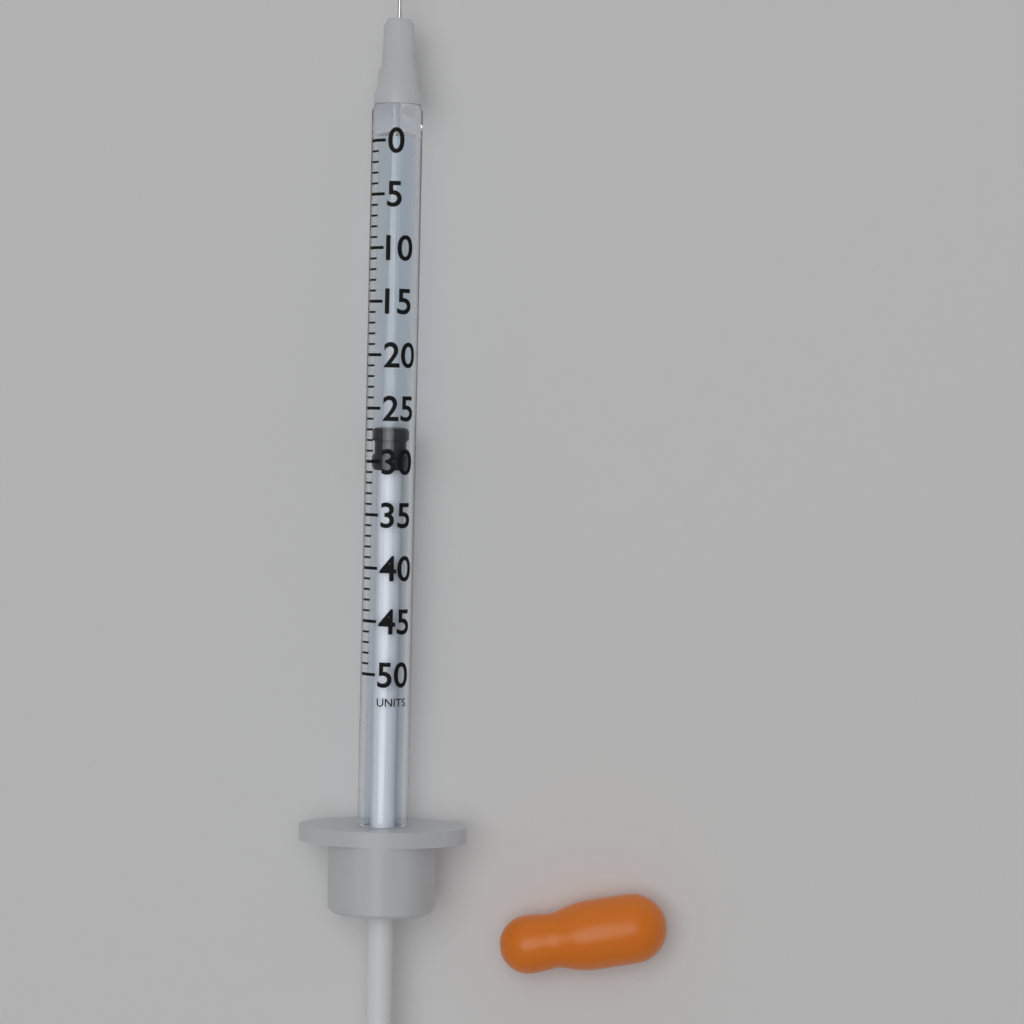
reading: 27 units
